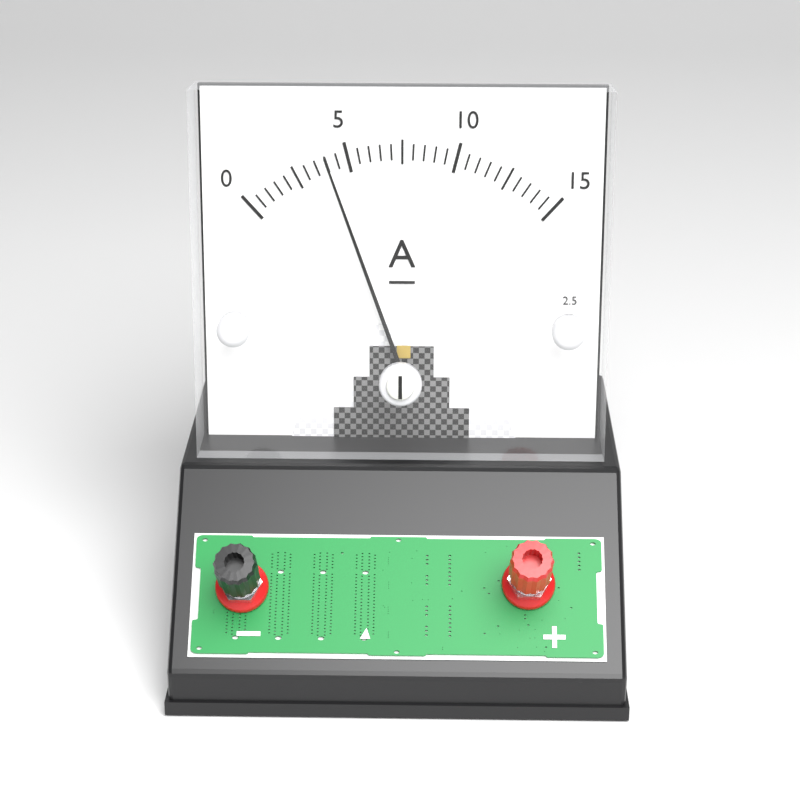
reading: 4.0 A
